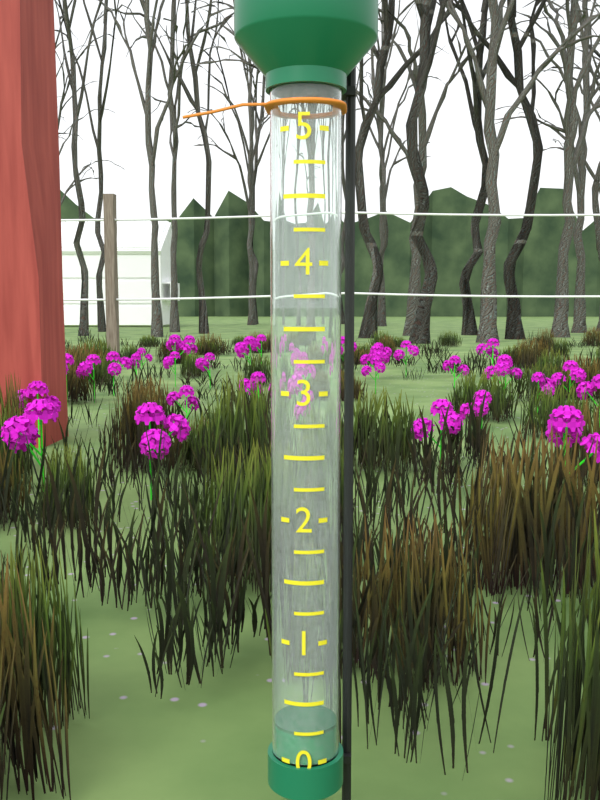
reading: 0.25 (no unit)
